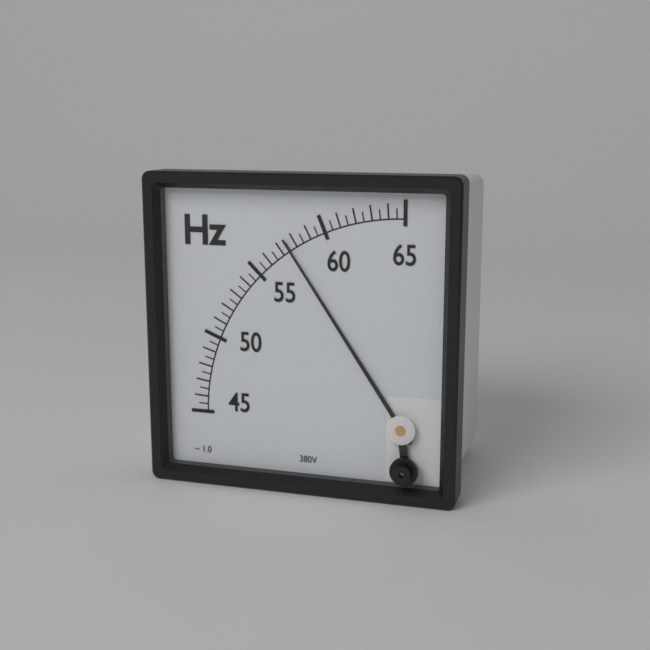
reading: 57.5 Hz
